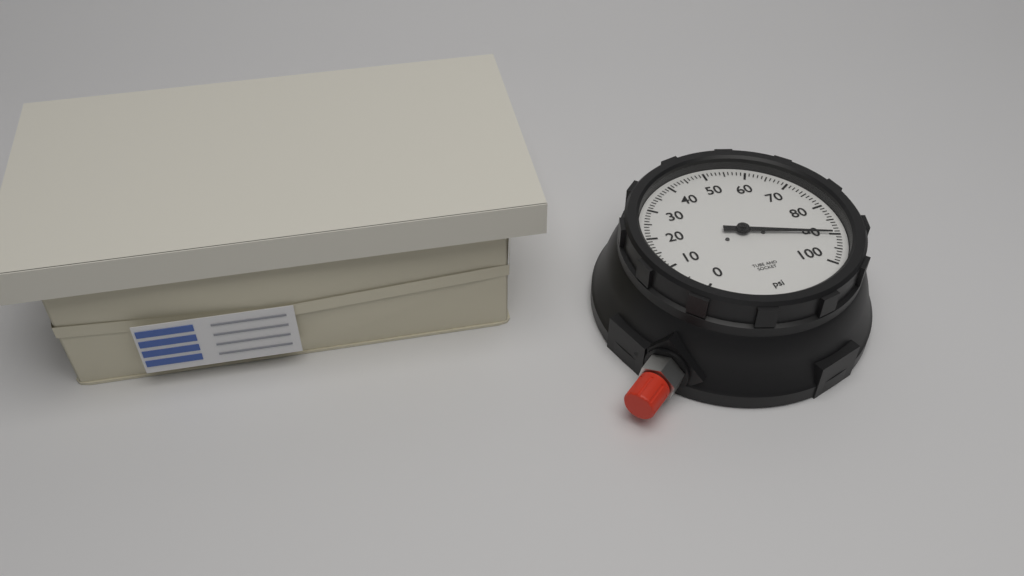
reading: 90 psi
